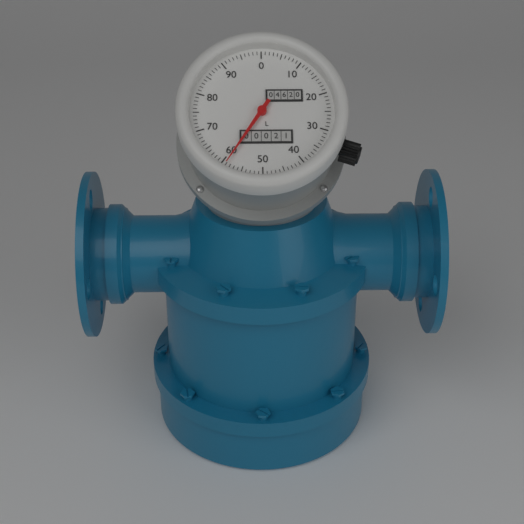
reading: 59 L
